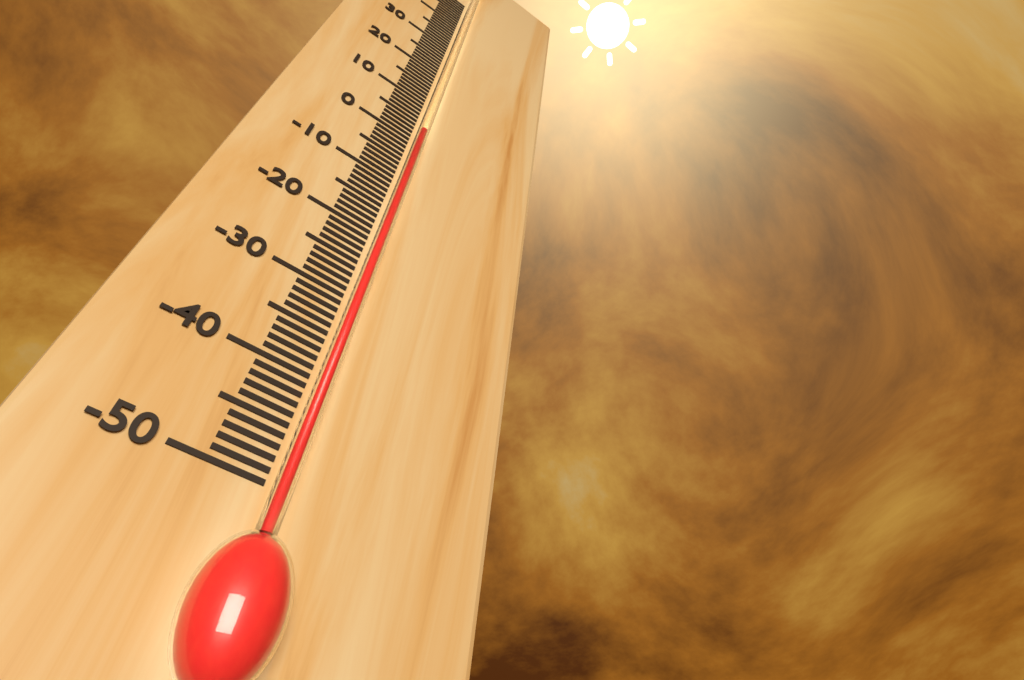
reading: 2 °C
